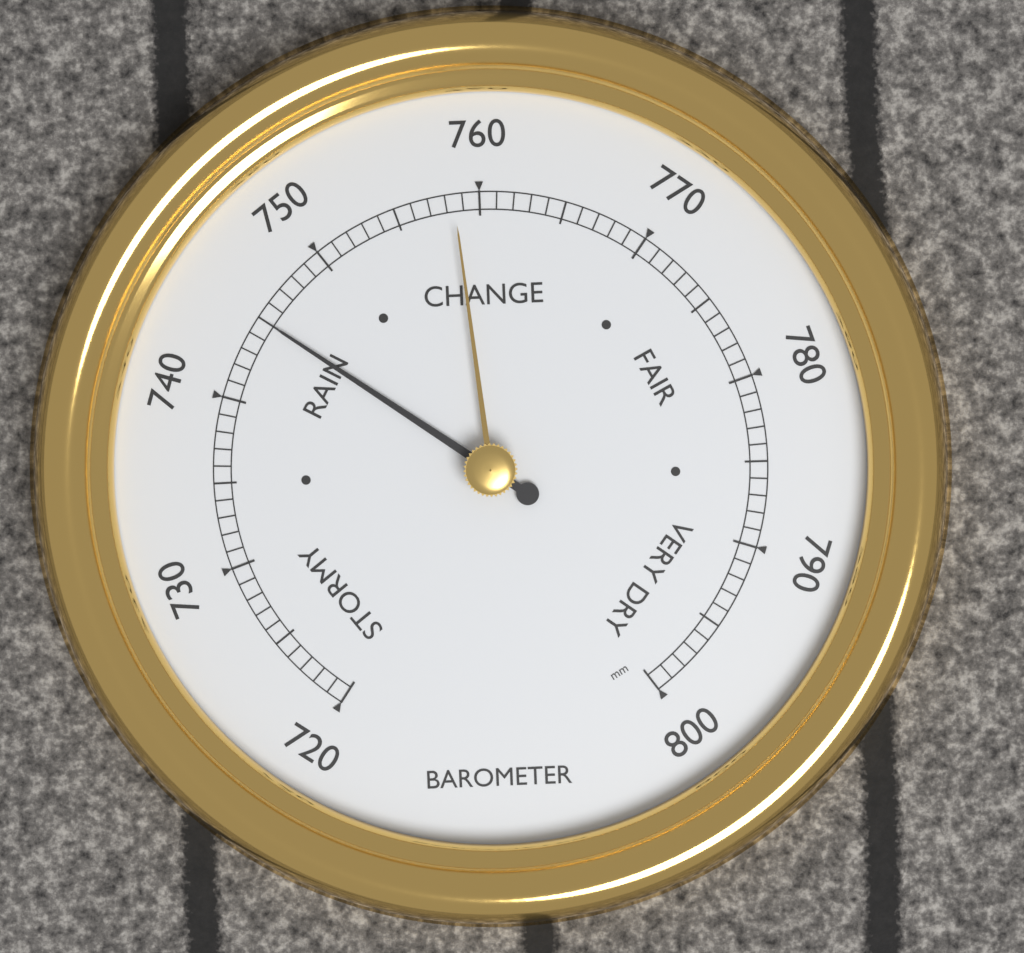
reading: 745 mm
